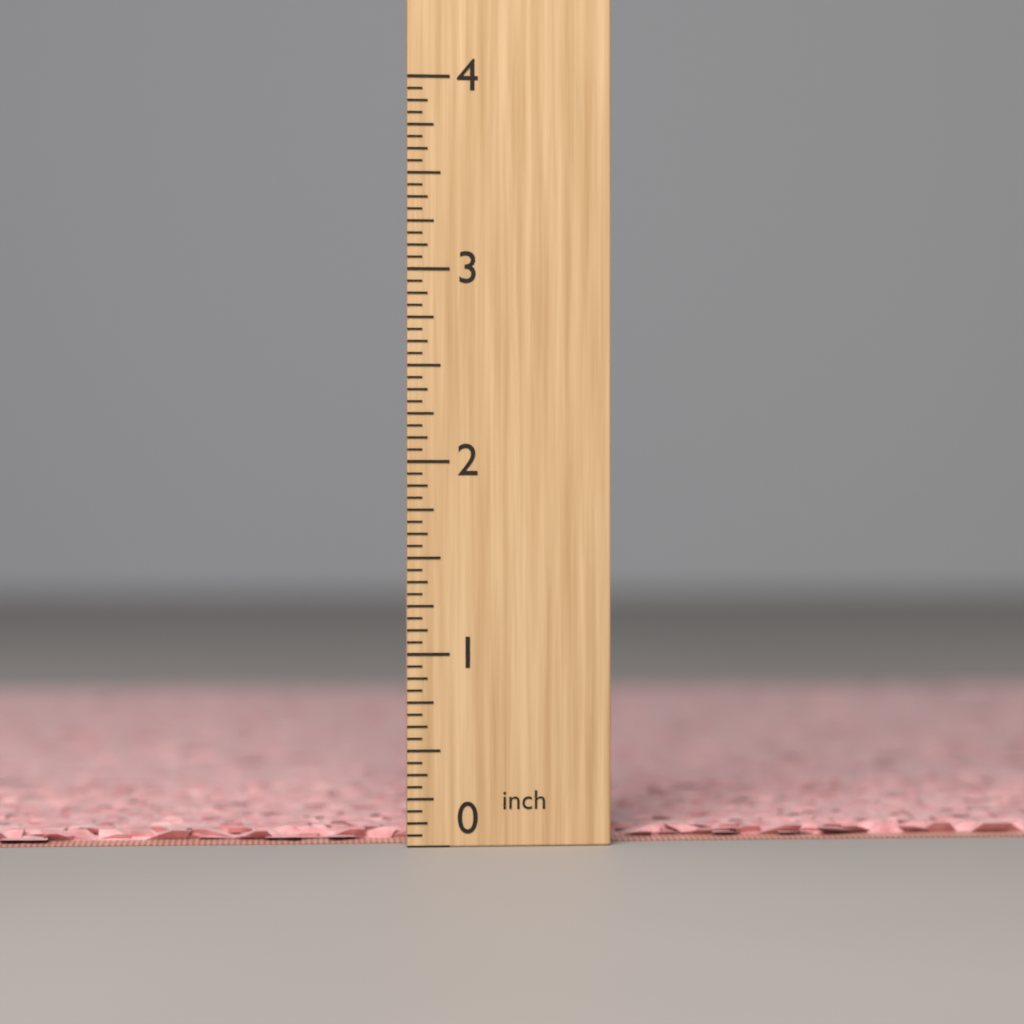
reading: 0.0625 inch
